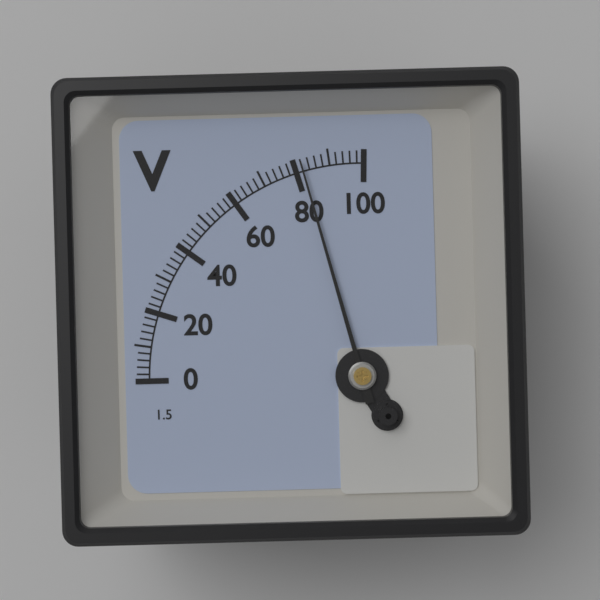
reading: 82 V
